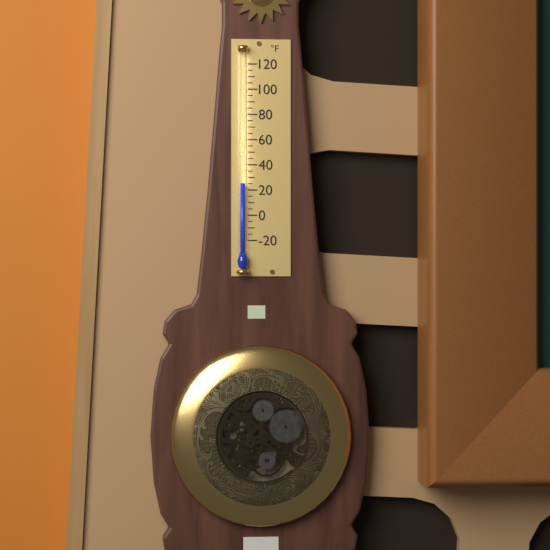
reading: 25 °F
